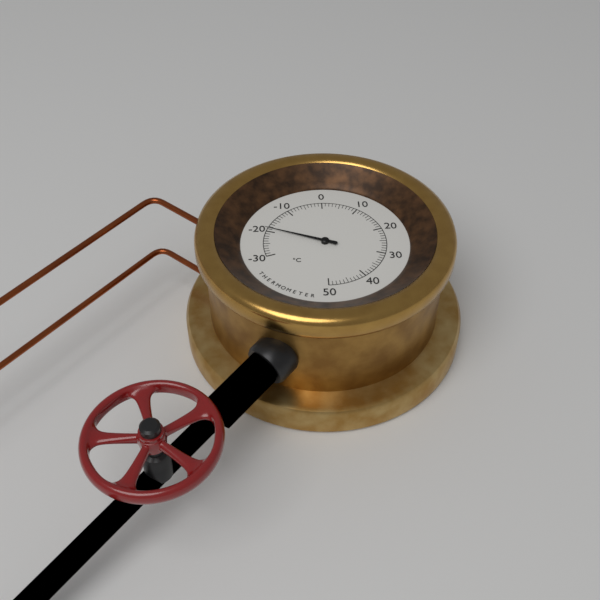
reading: -19 °C
